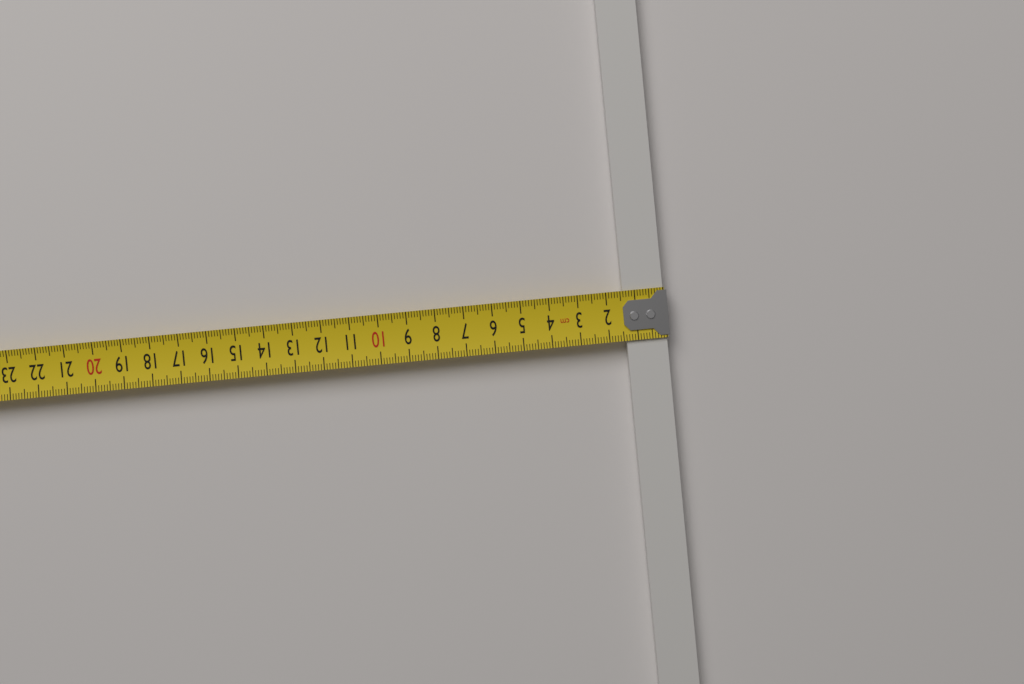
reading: 1.4 cm
